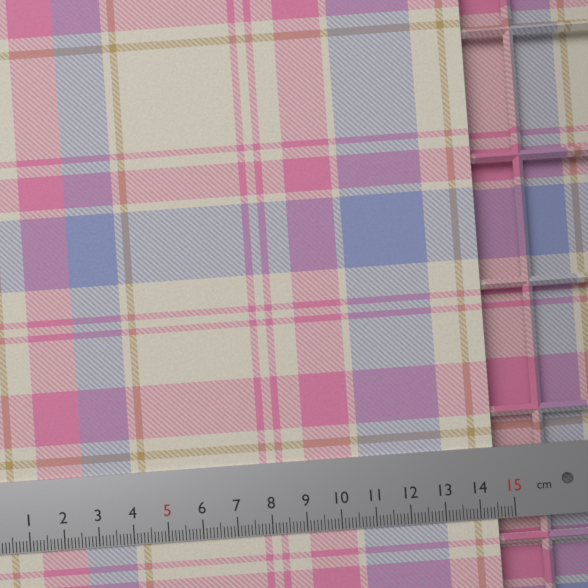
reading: 14.5 cm
